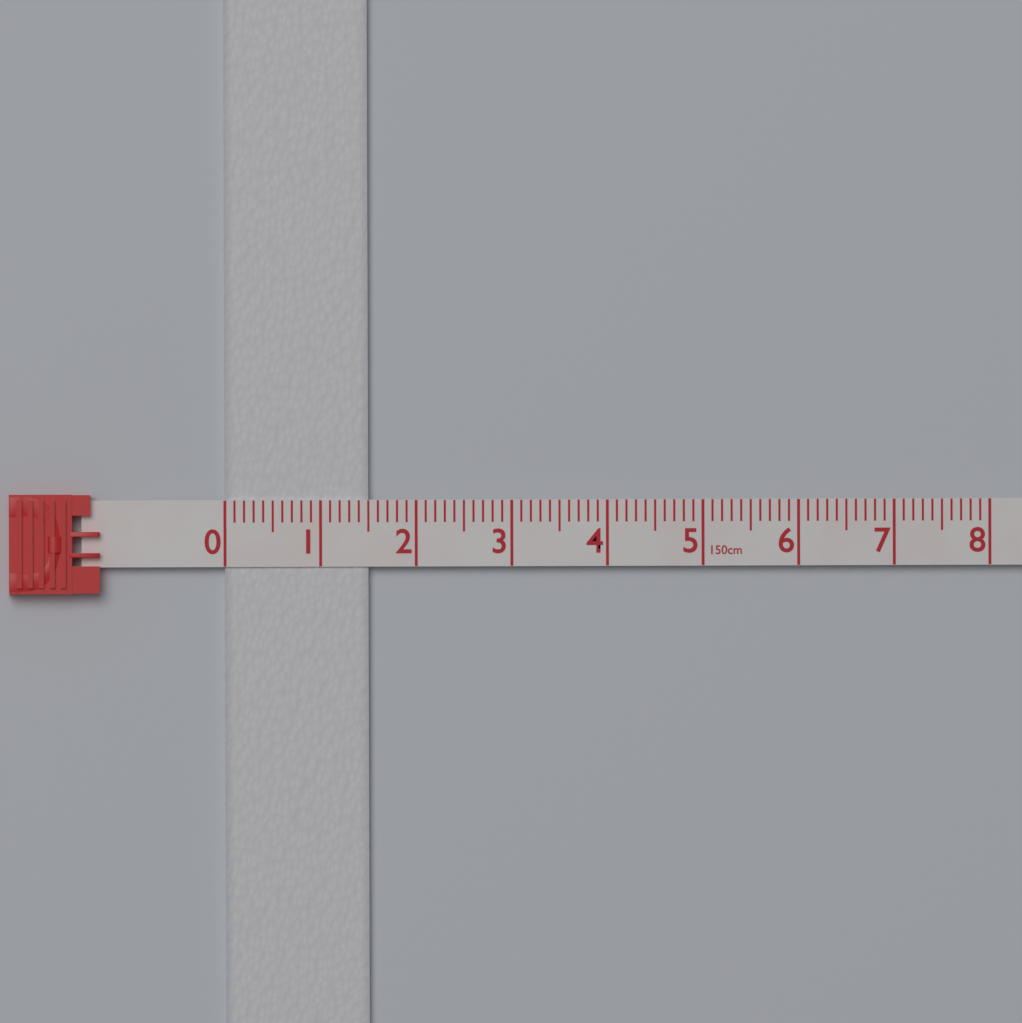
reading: 1.5 cm
